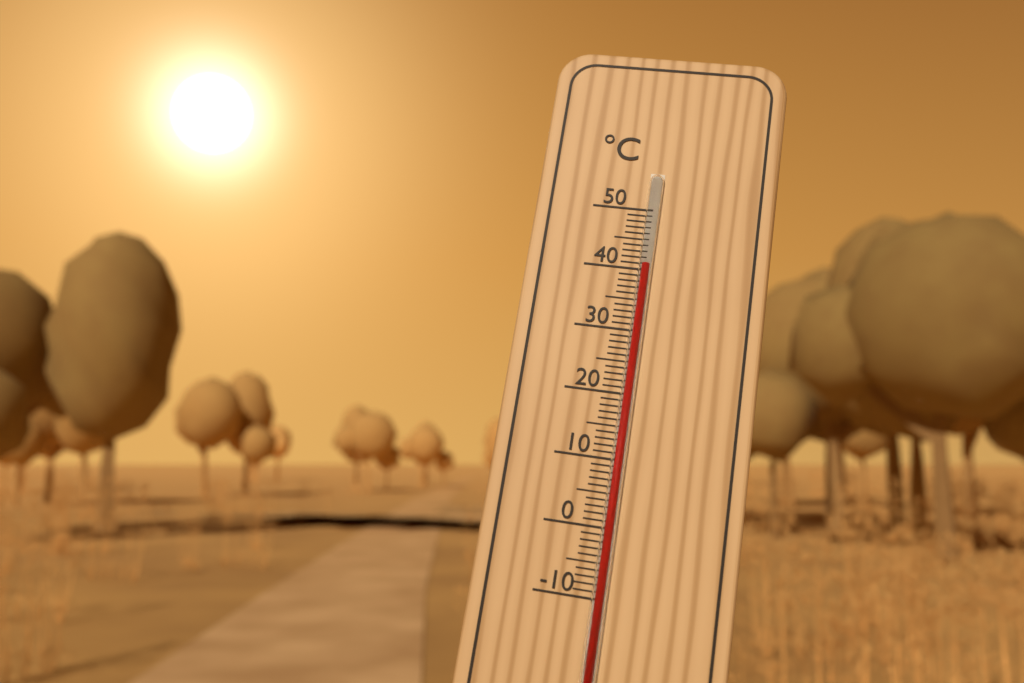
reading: 41 °C
